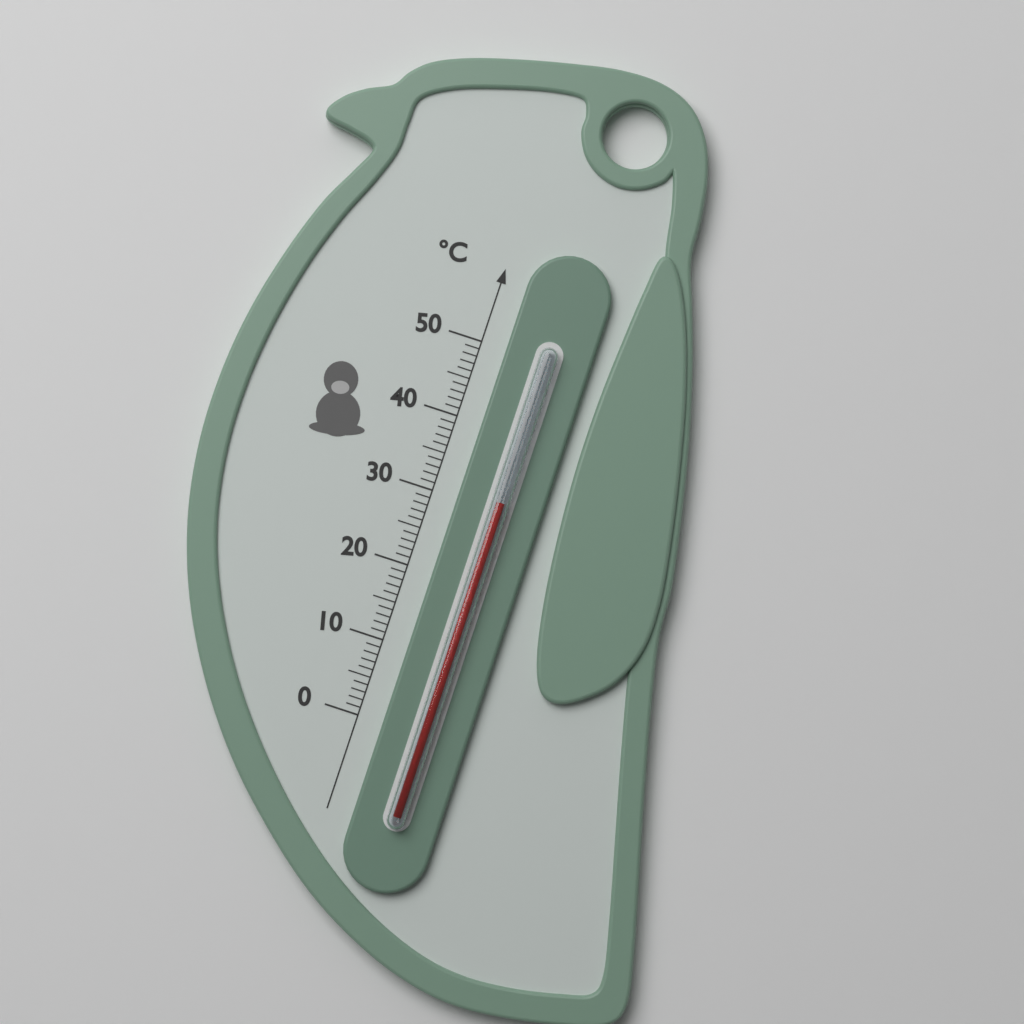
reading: 31 °C
